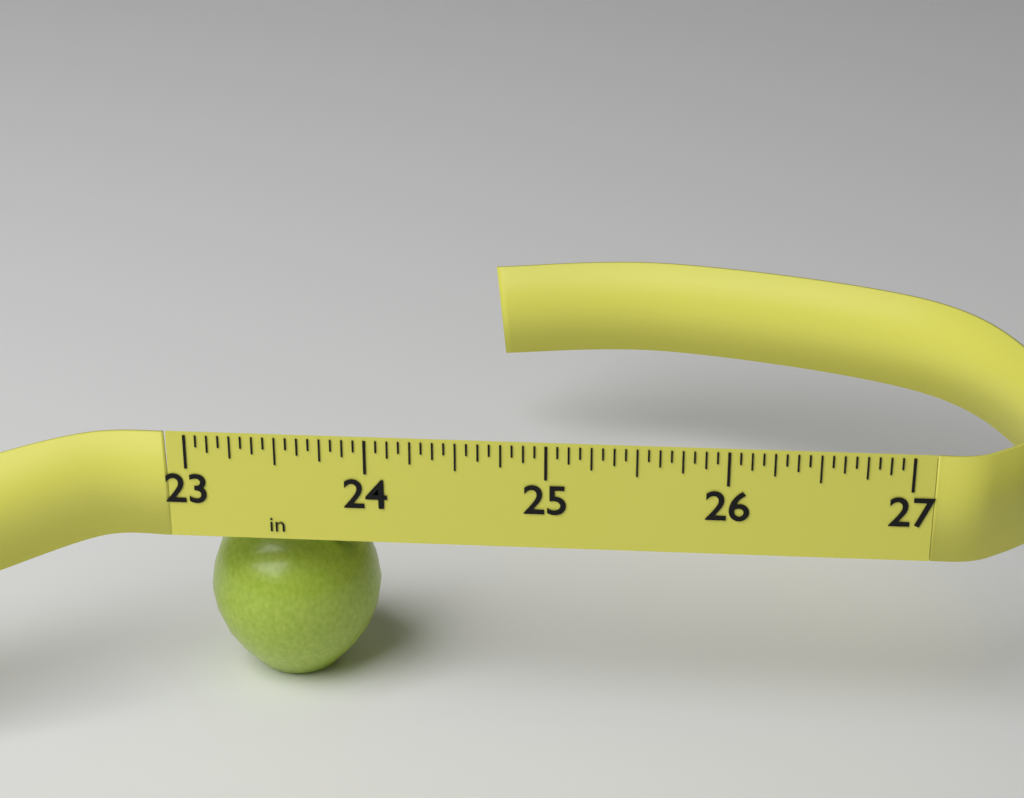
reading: 24.0000 in
